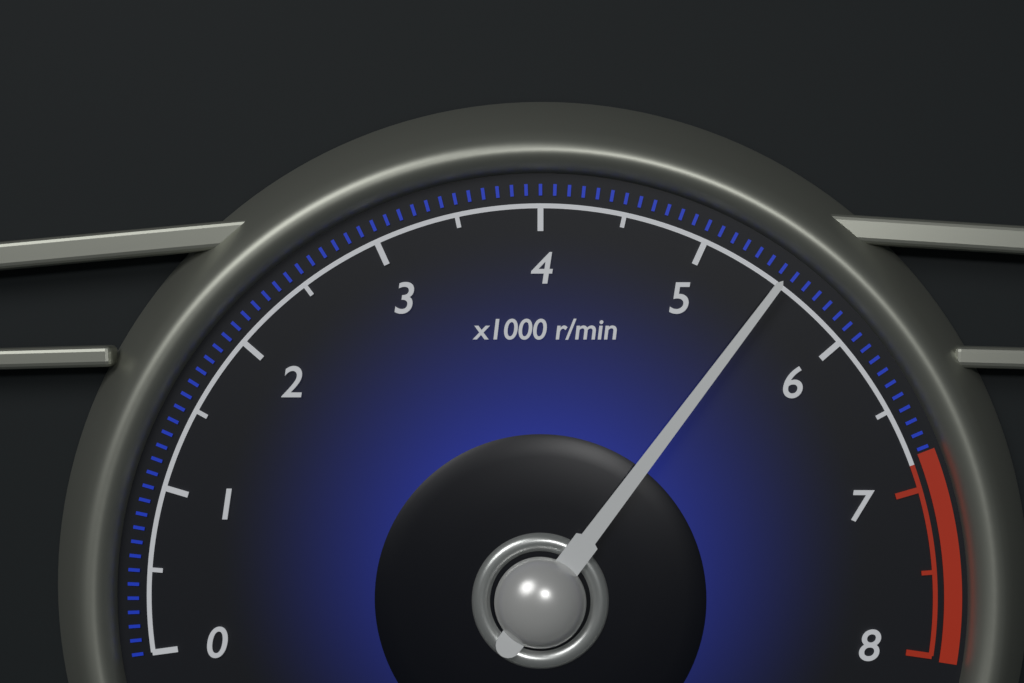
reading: 5.5 x1000 r/min
